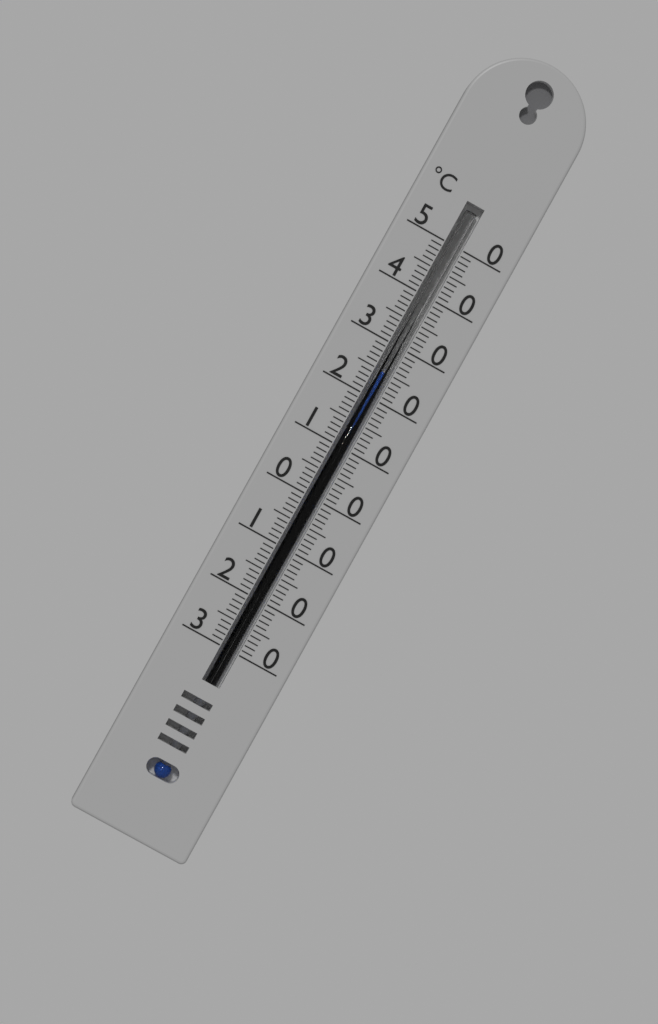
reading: 25 °C
